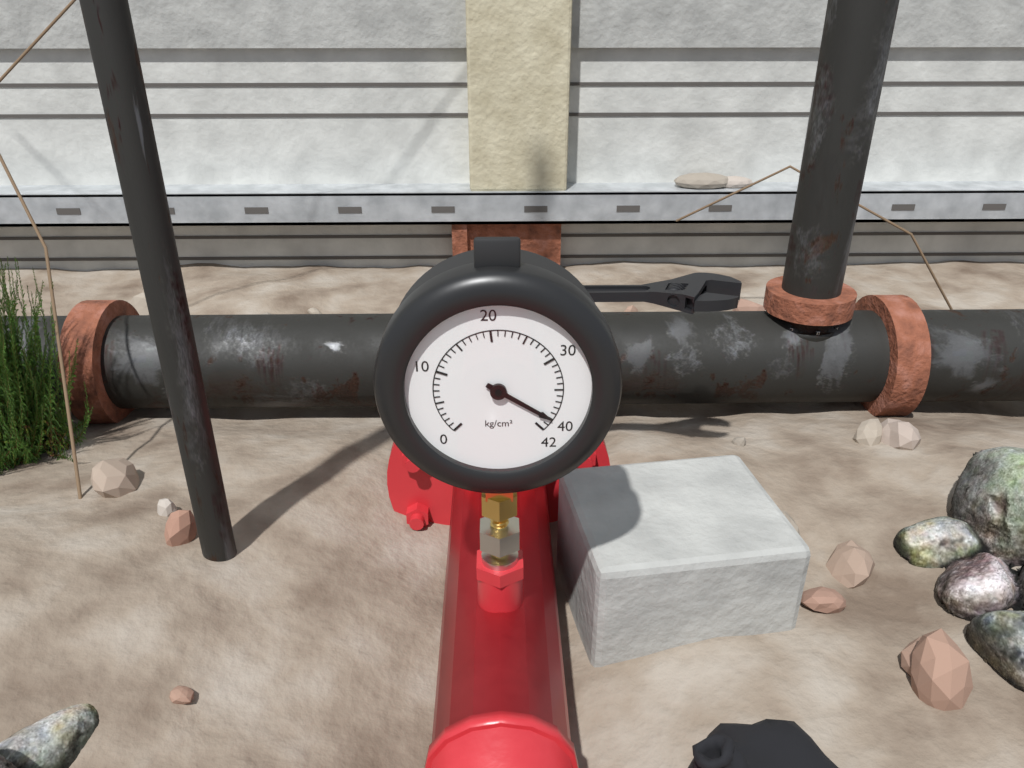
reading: 40 kg/cm²
